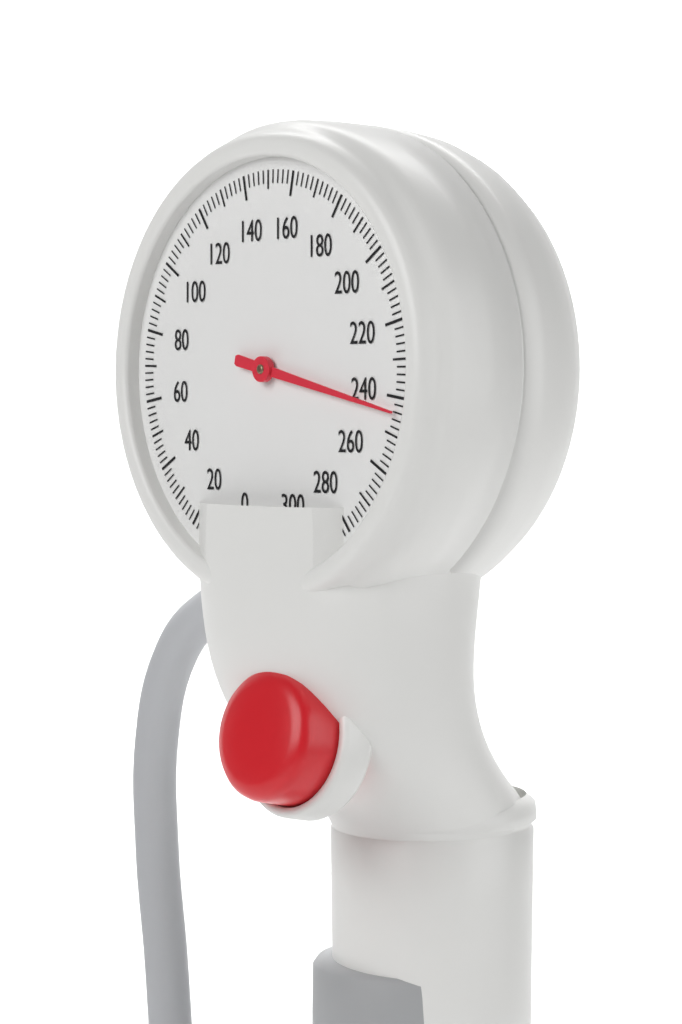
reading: 244 mmHg
